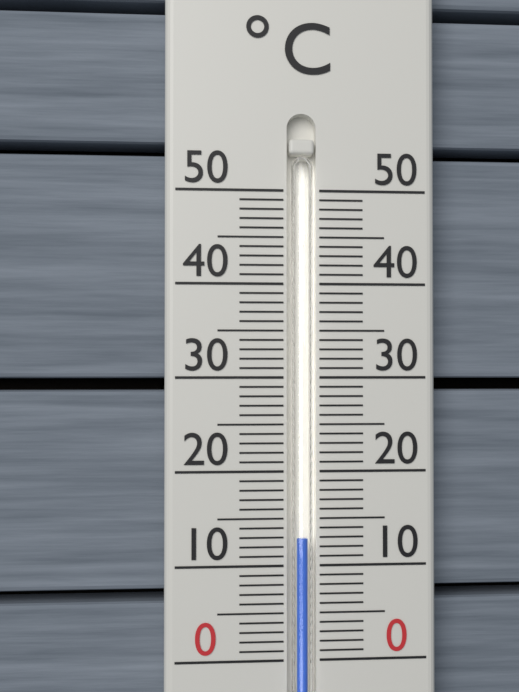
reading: 13 °C
